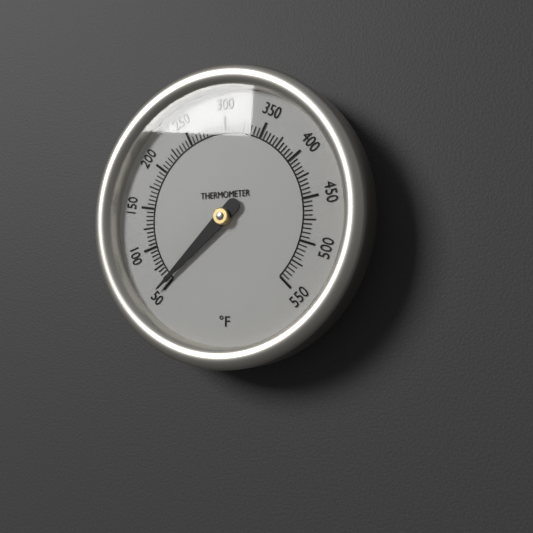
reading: 55 °F
